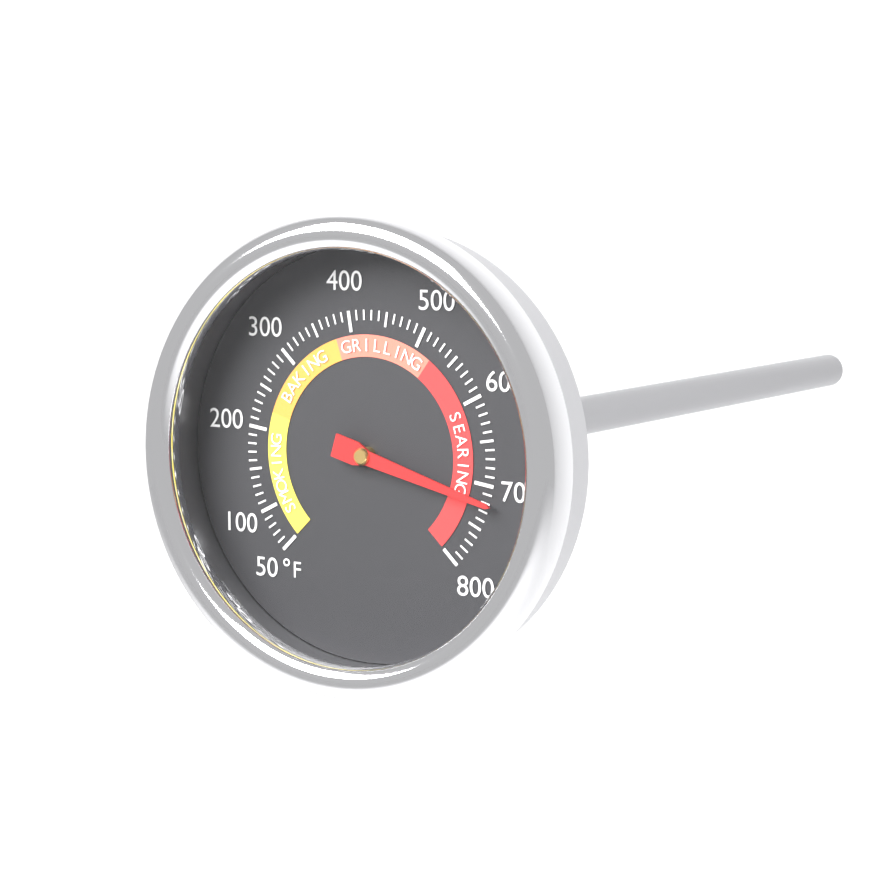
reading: 720 °F
